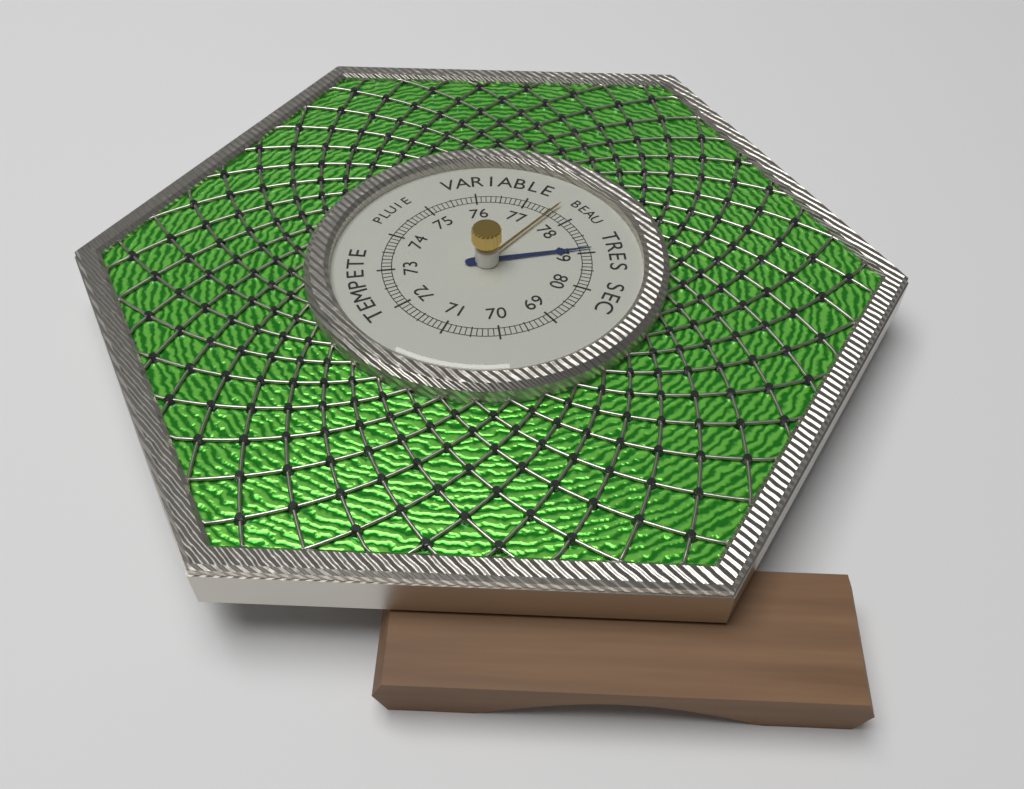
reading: 78.9 (no unit)
